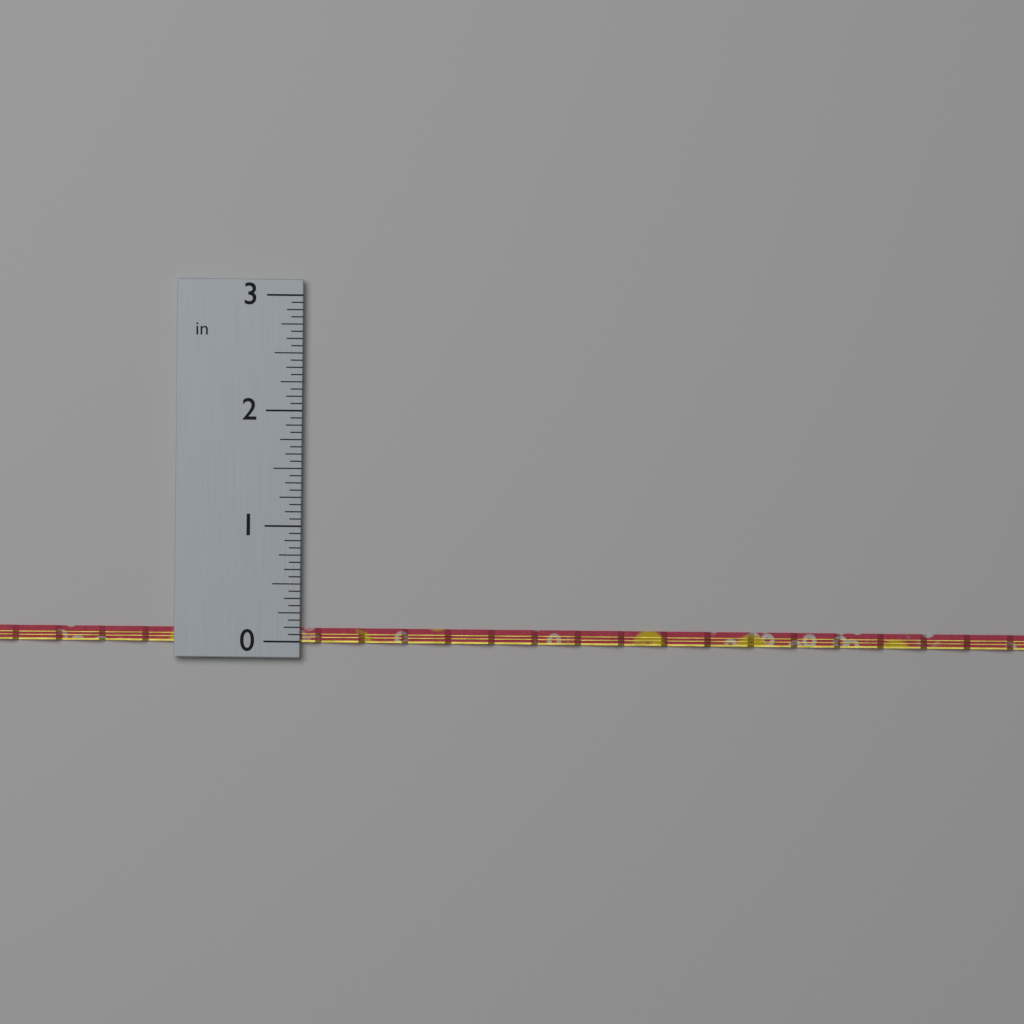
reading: 0.1250 in
